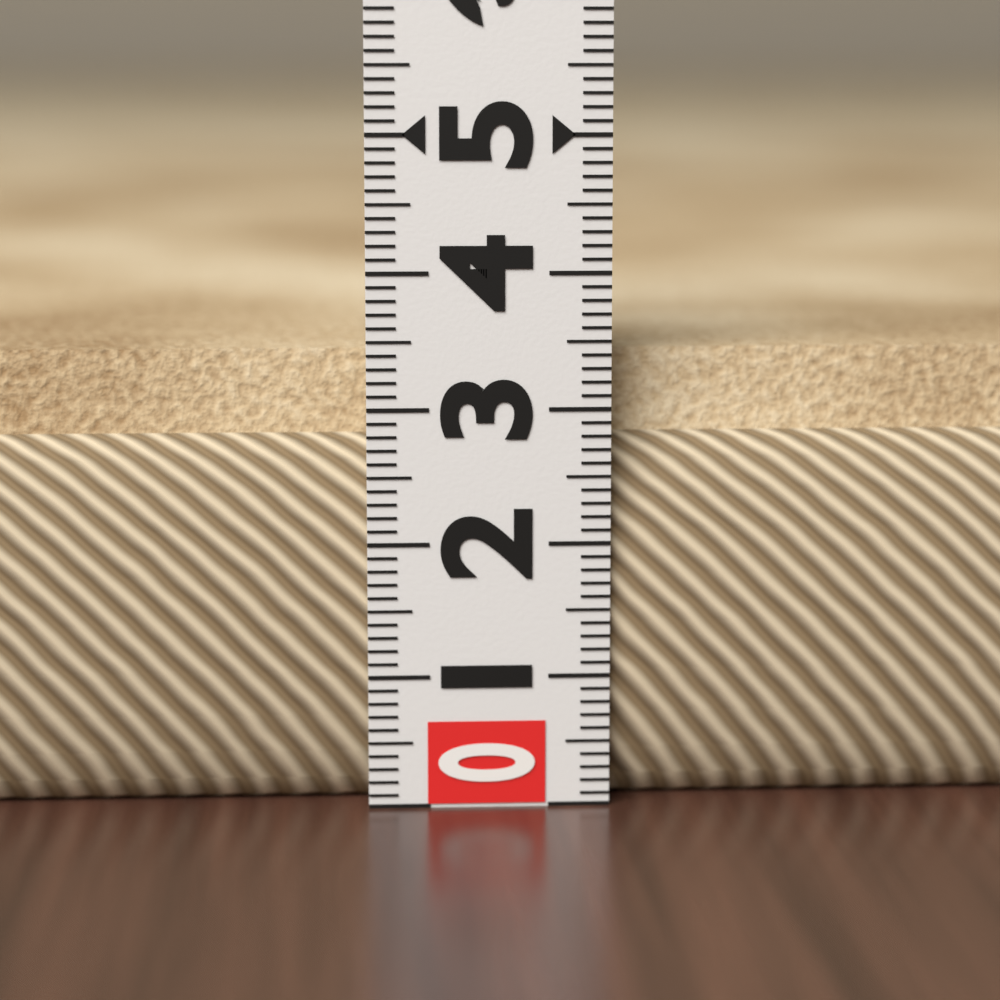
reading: 3.4 (no unit)
